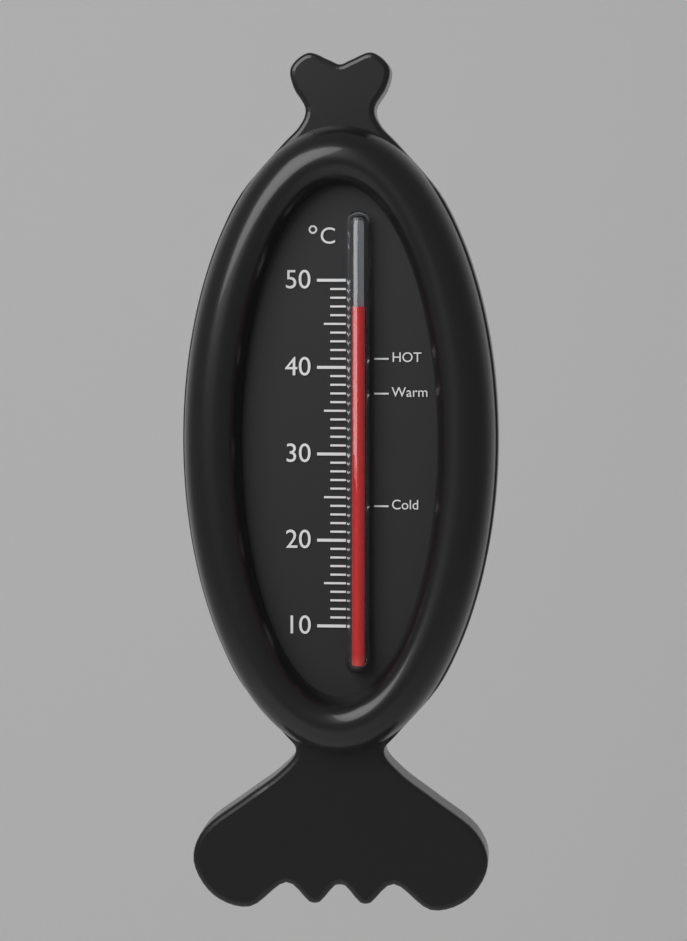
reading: 47 °C
